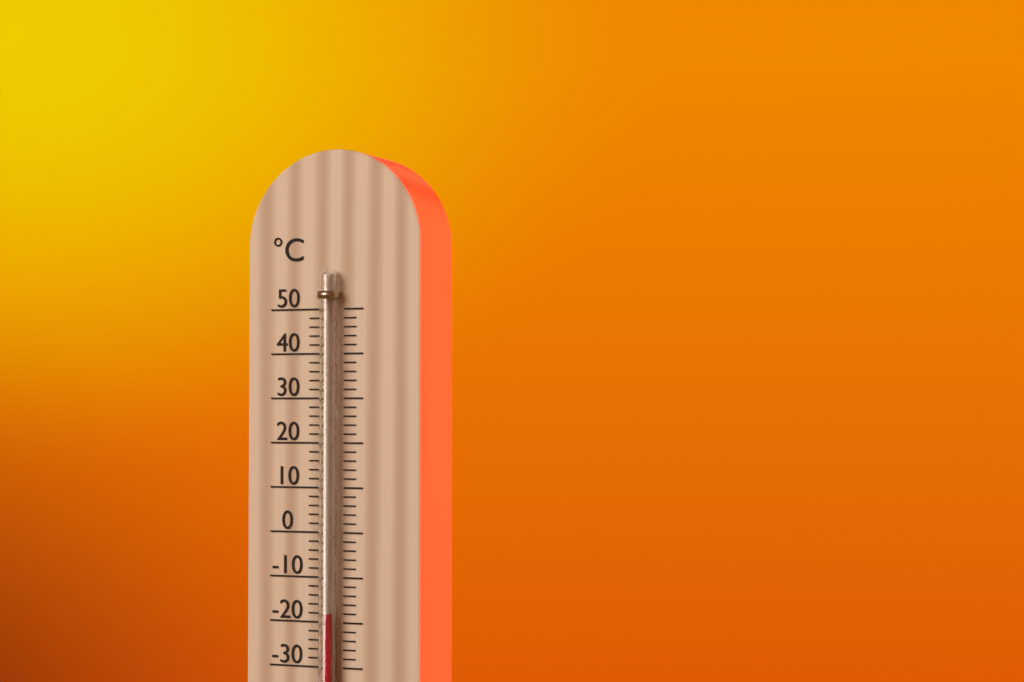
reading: -18 °C
